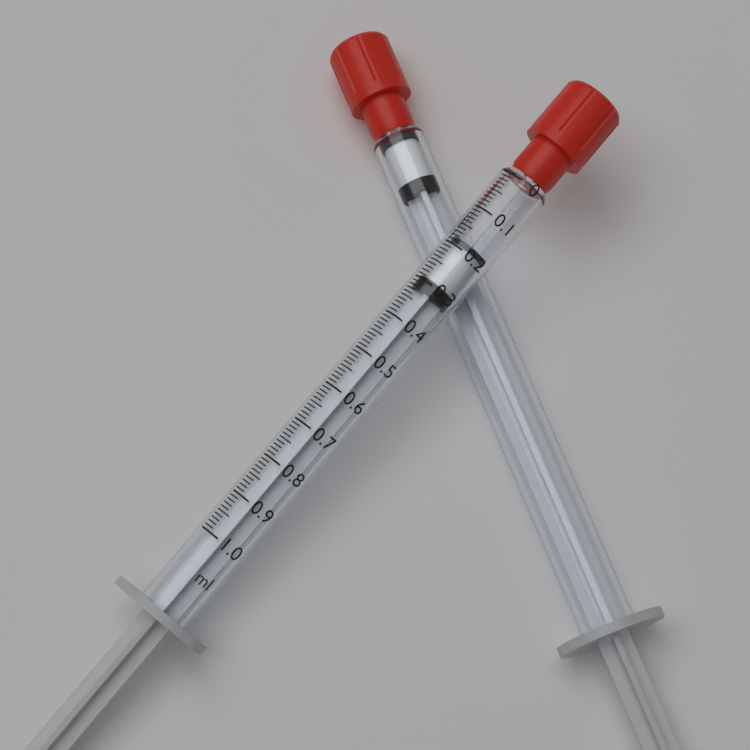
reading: 0.18 ml
